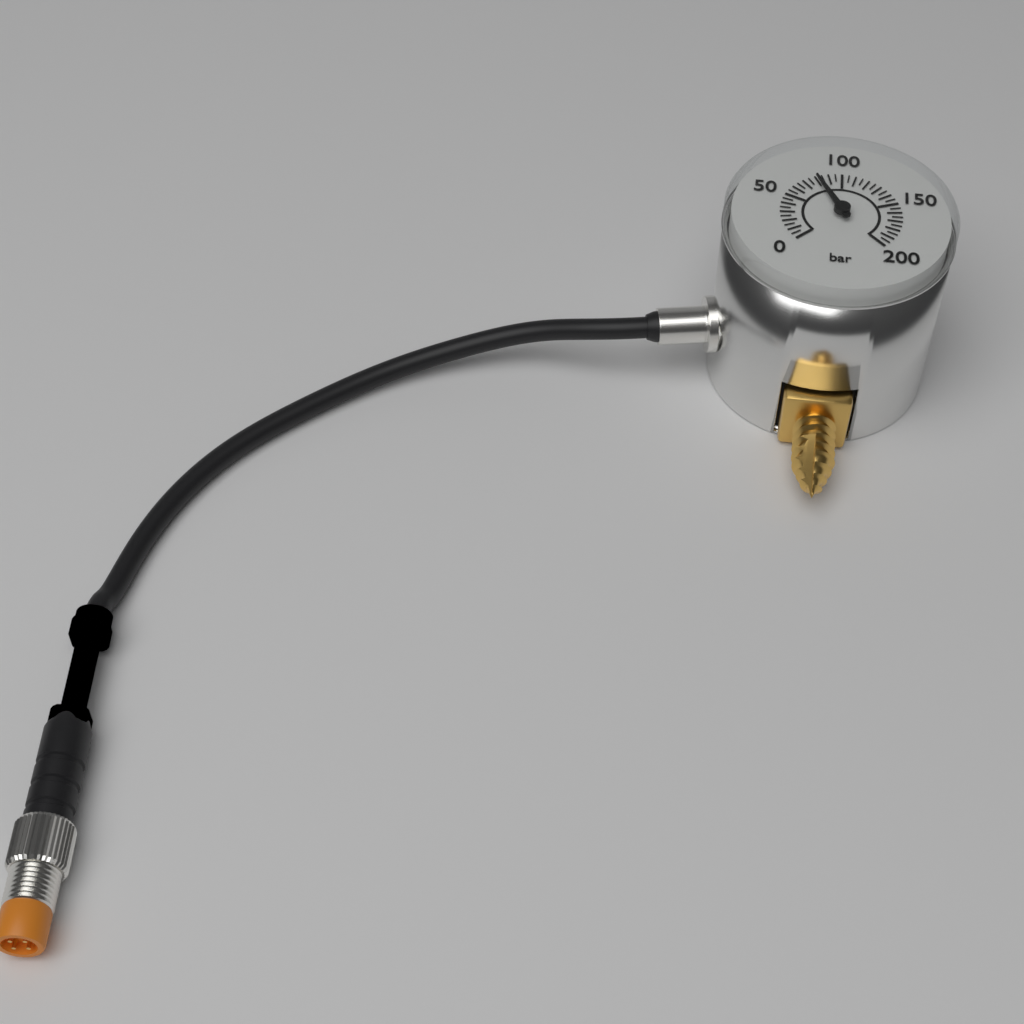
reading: 80 bar
